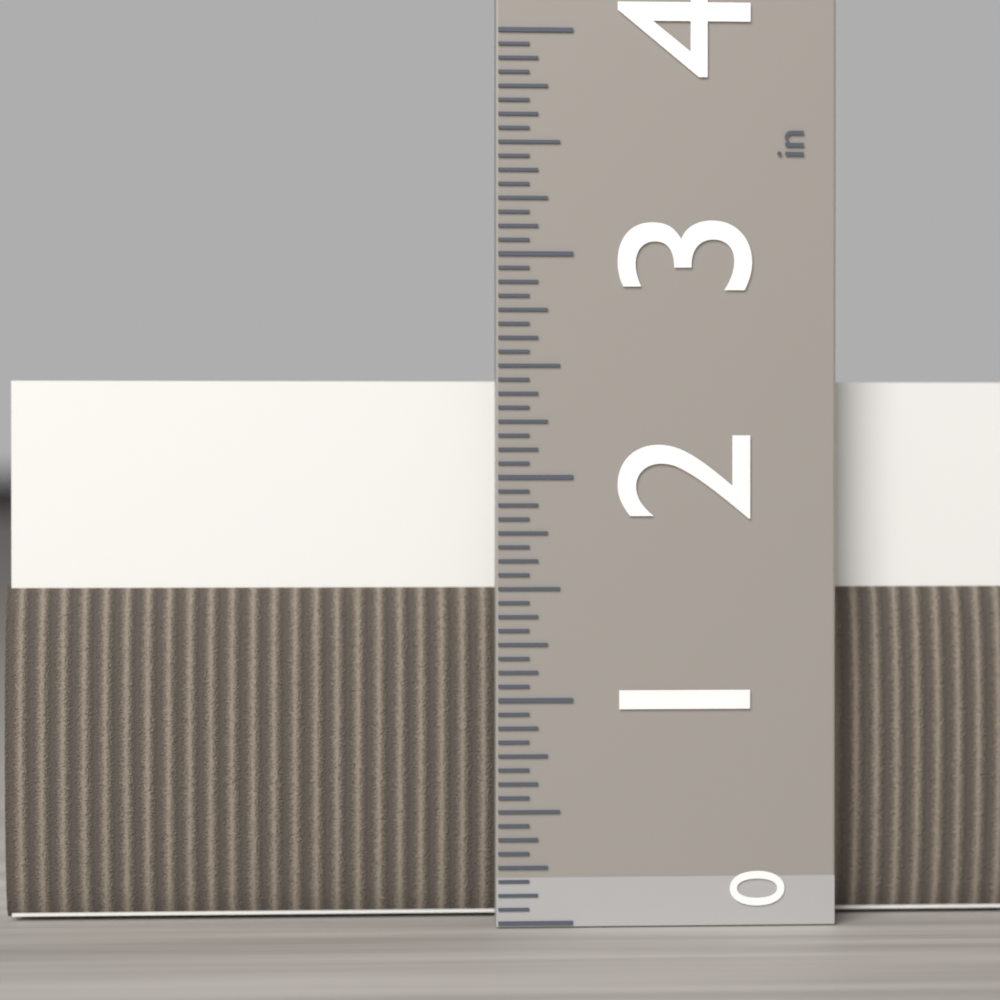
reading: 2.4375 in
